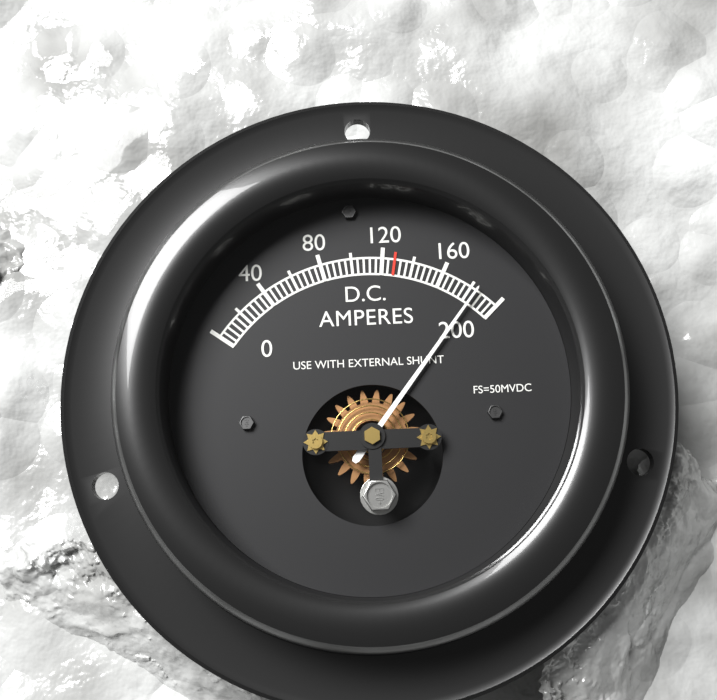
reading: 184 A
